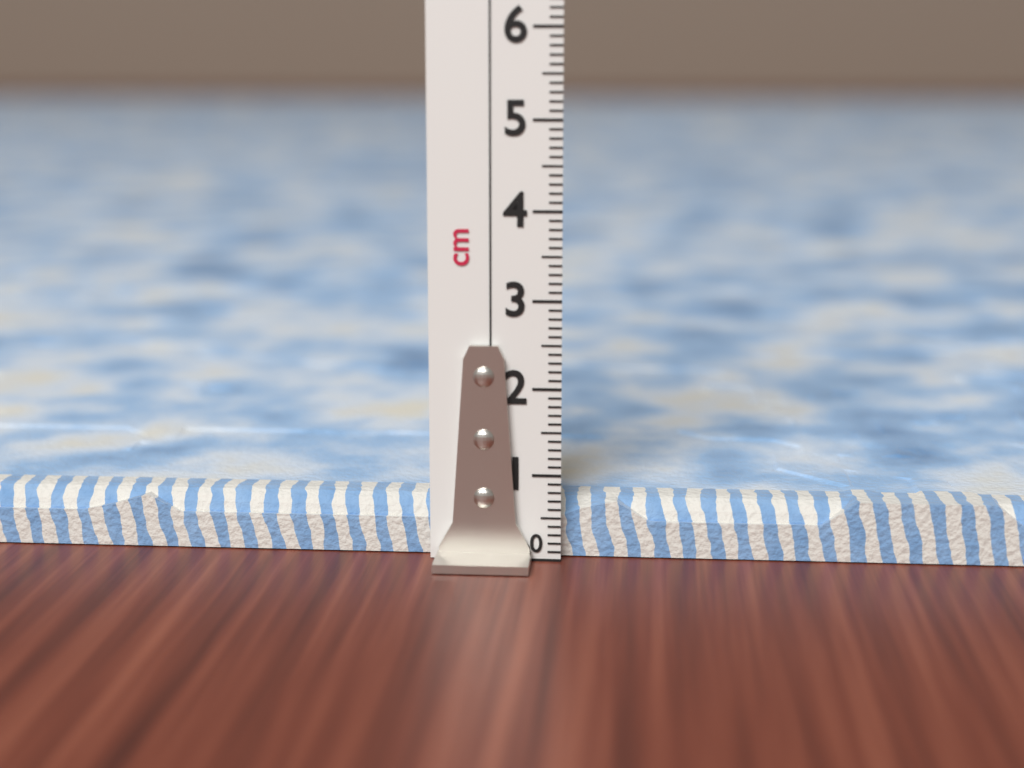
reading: 0.7 cm
